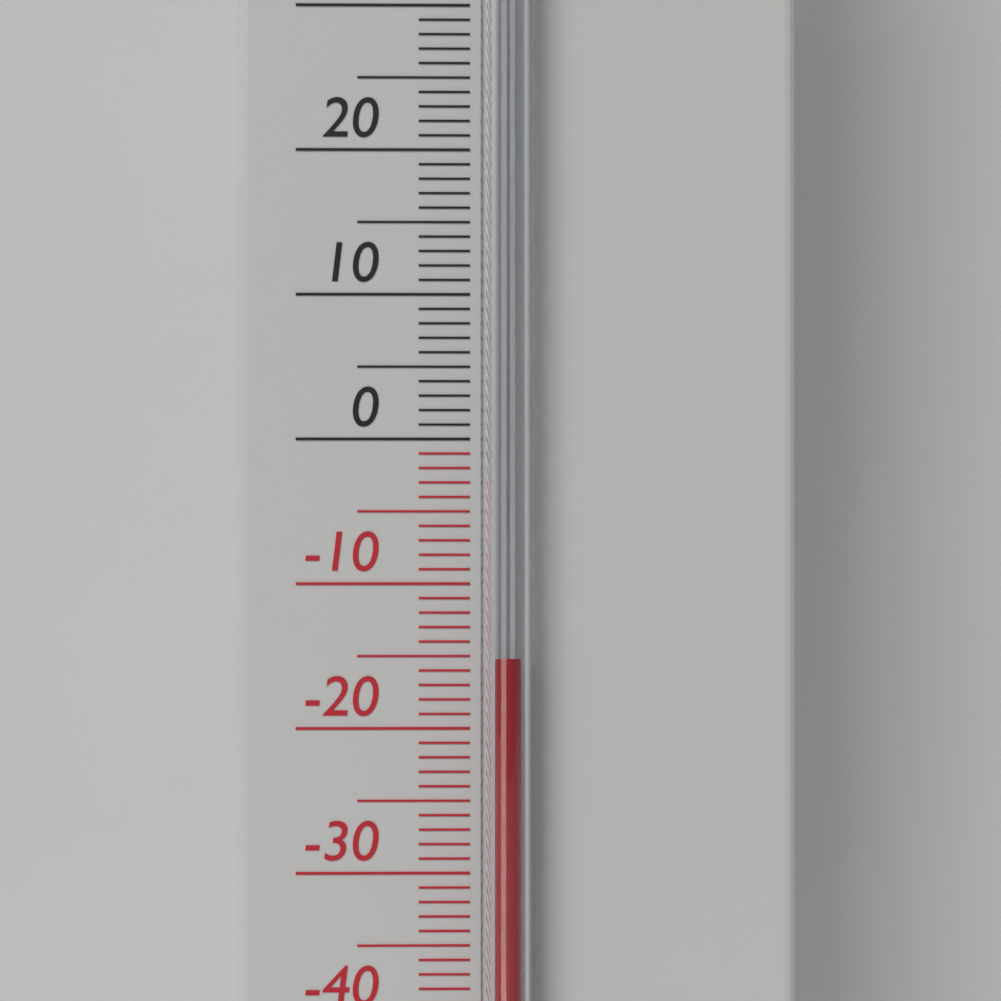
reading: -15 °C
